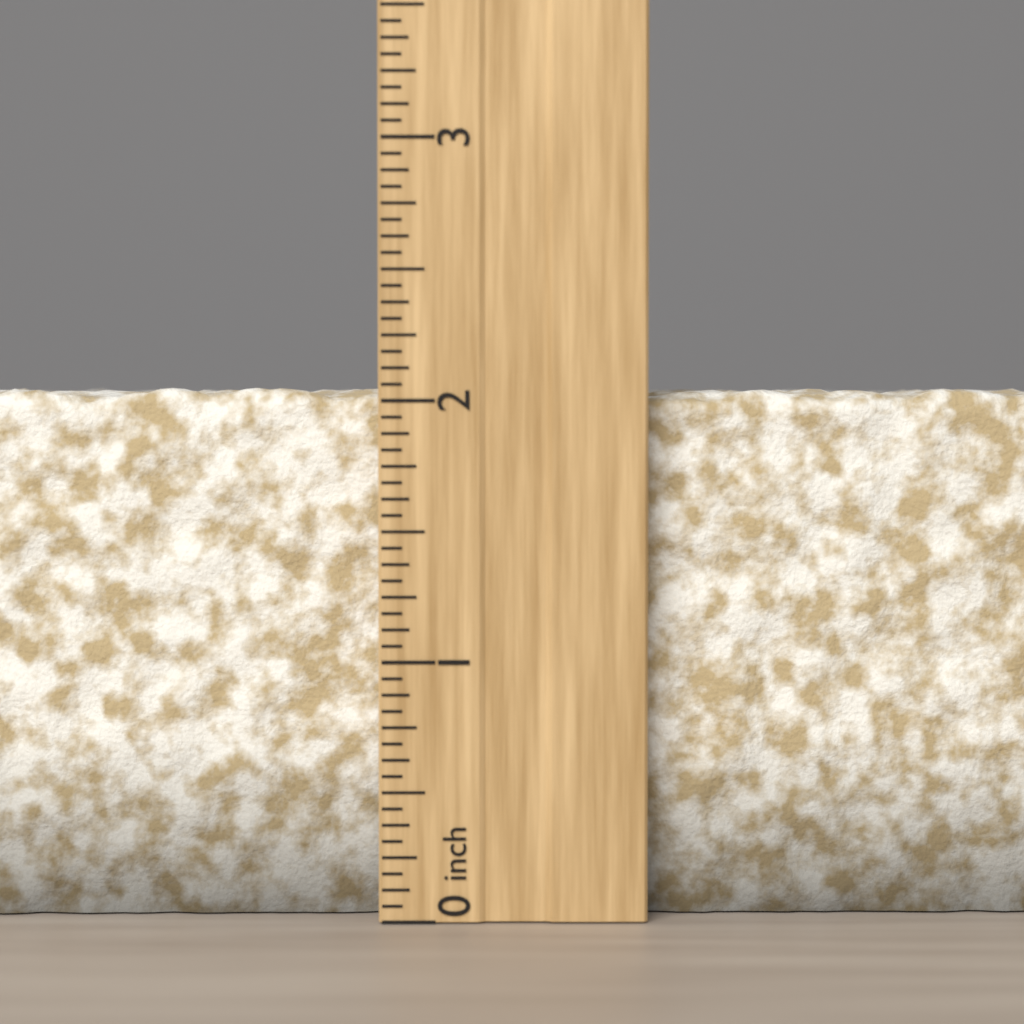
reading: 2.0625 inch
